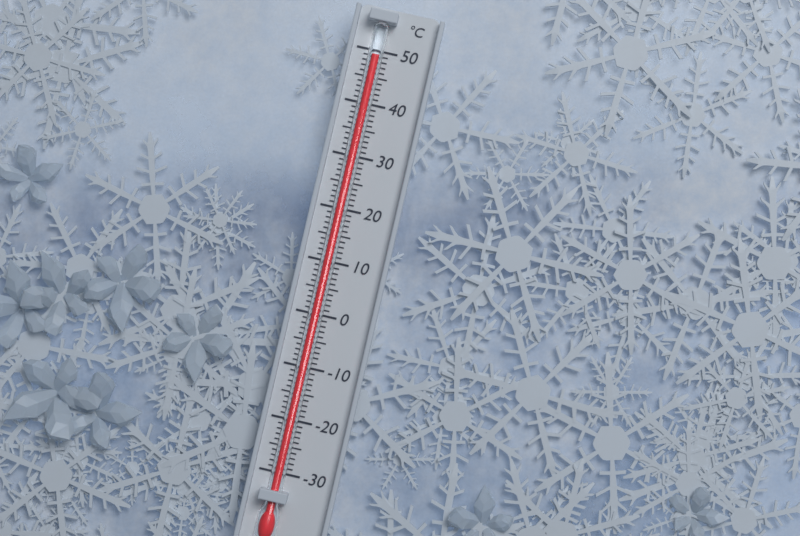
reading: 49 °C
